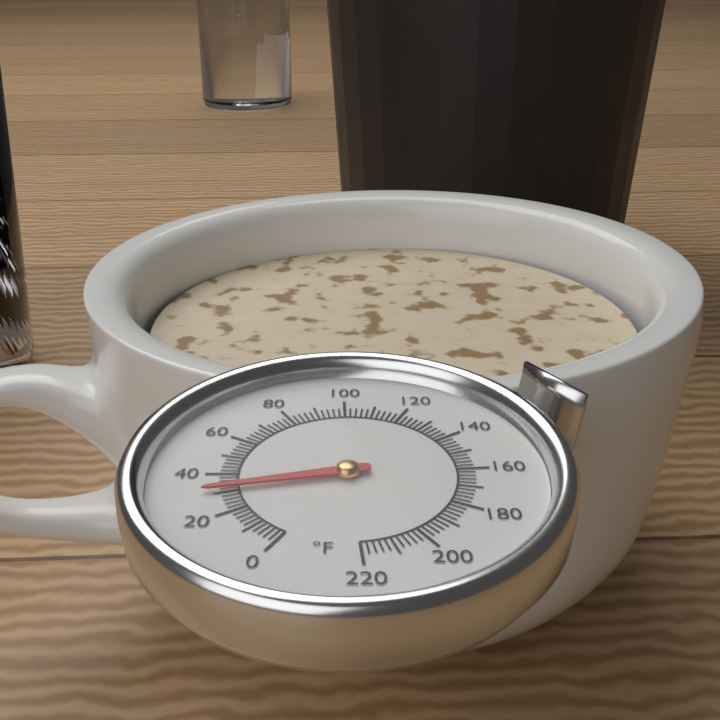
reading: 32 °F
